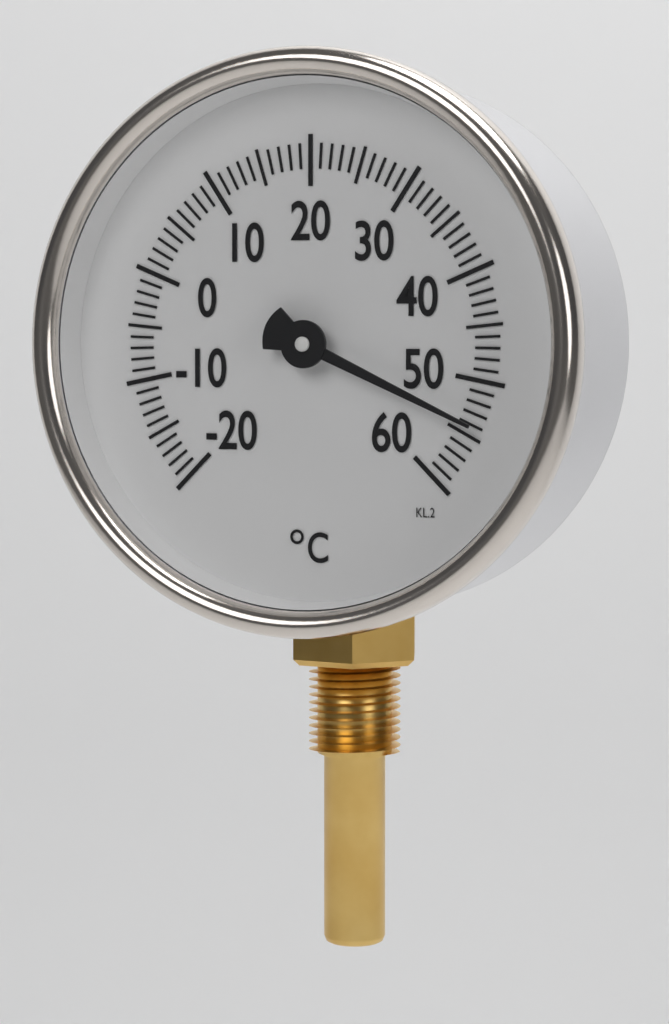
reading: 54 °C
